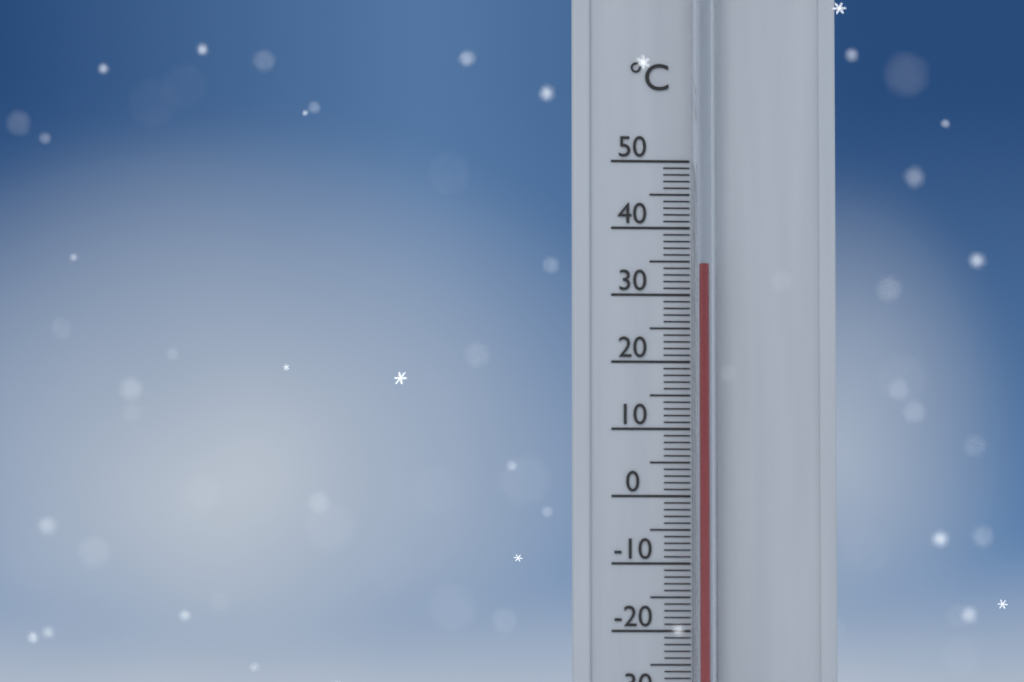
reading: 34 °C
